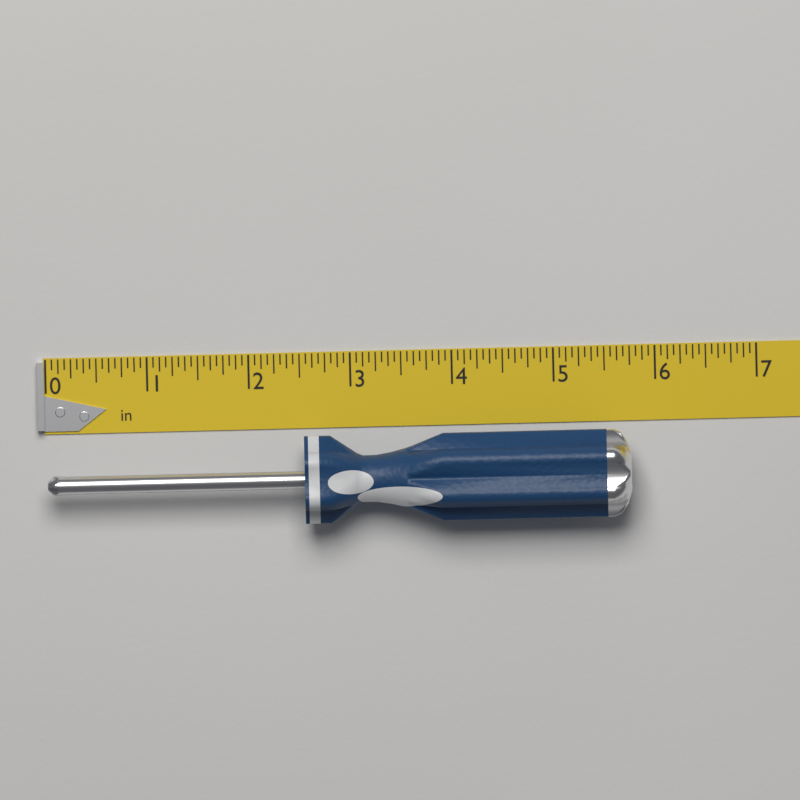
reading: 5.7500 in
